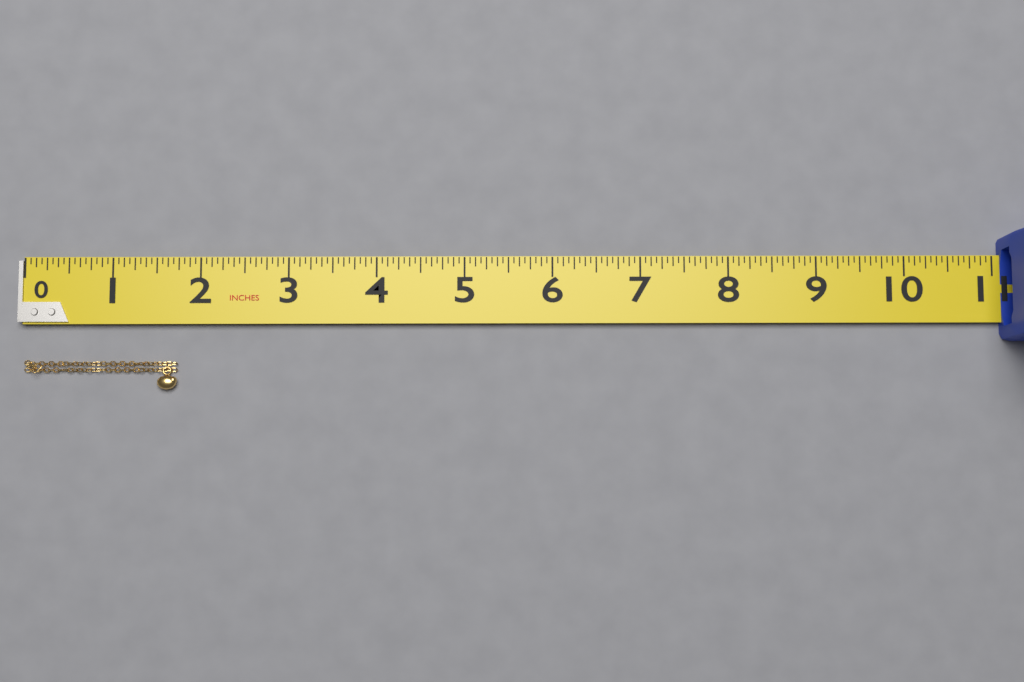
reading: 1.7500 in
